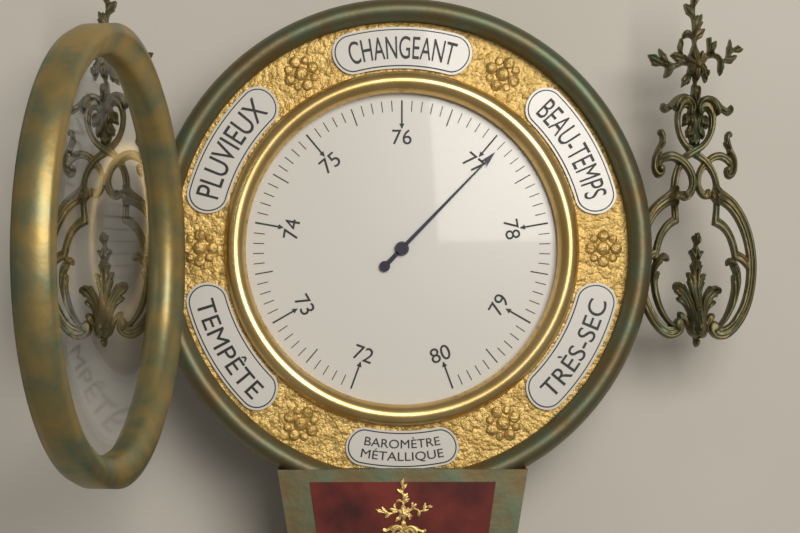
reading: 77.1 (no unit)
